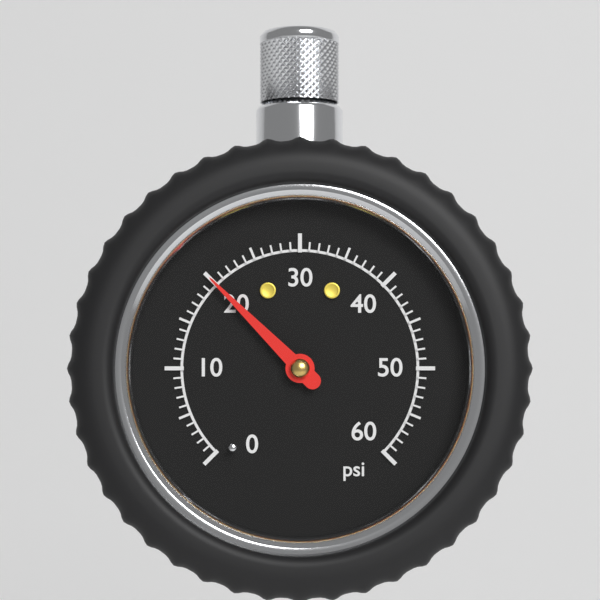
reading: 20 psi
